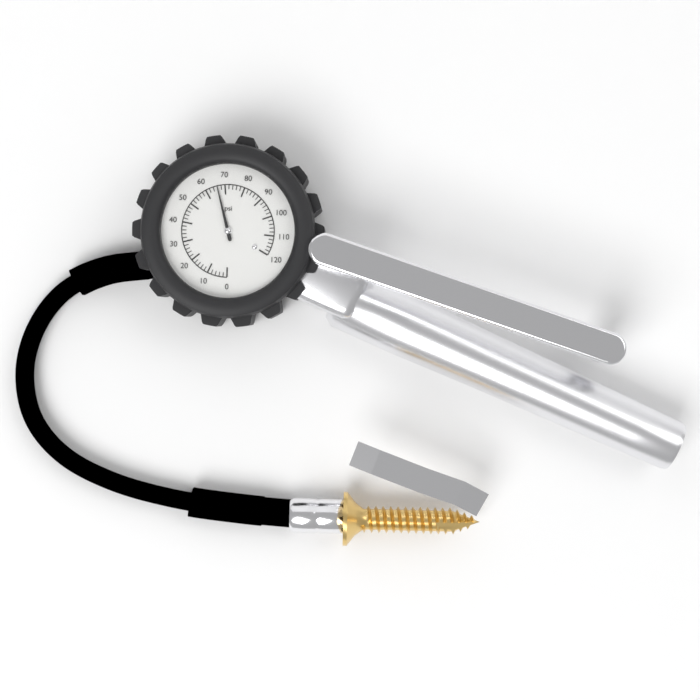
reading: 66 psi
